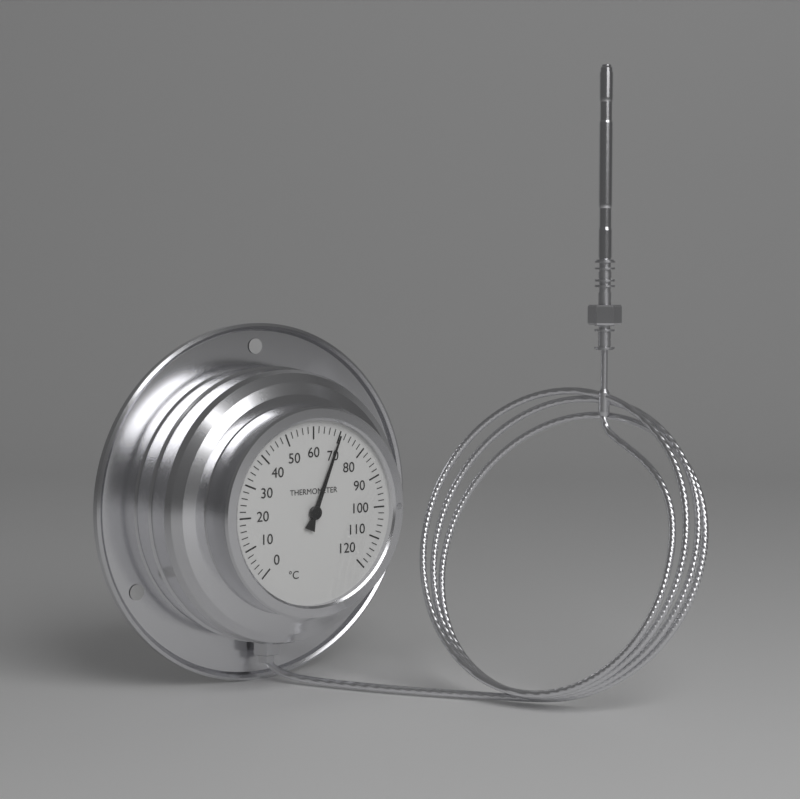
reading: 70 °C
